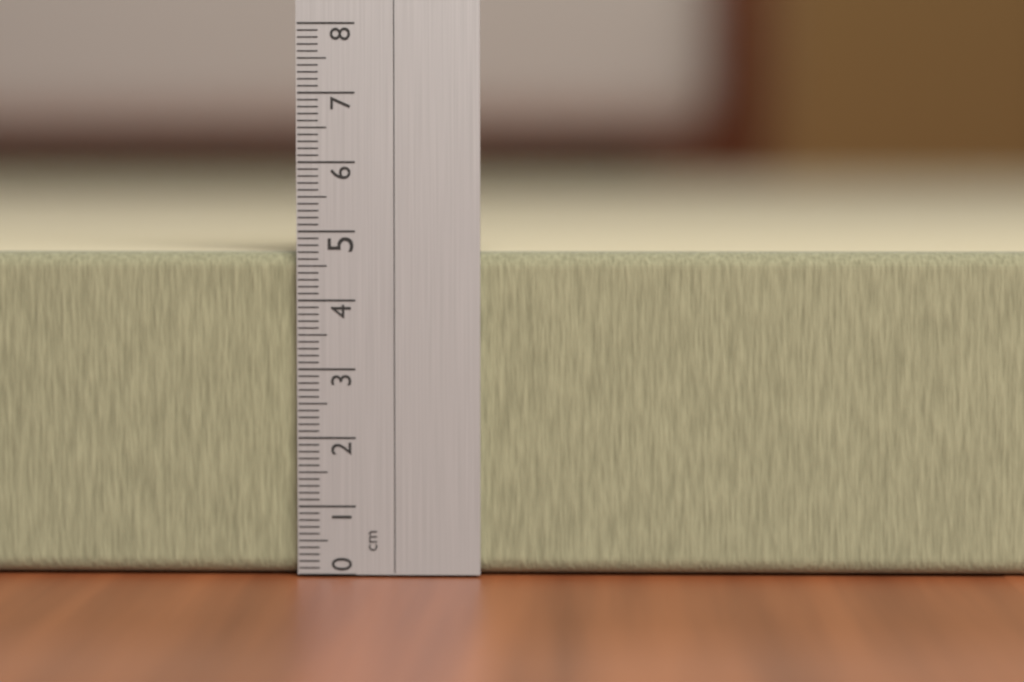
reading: 4.7 cm
